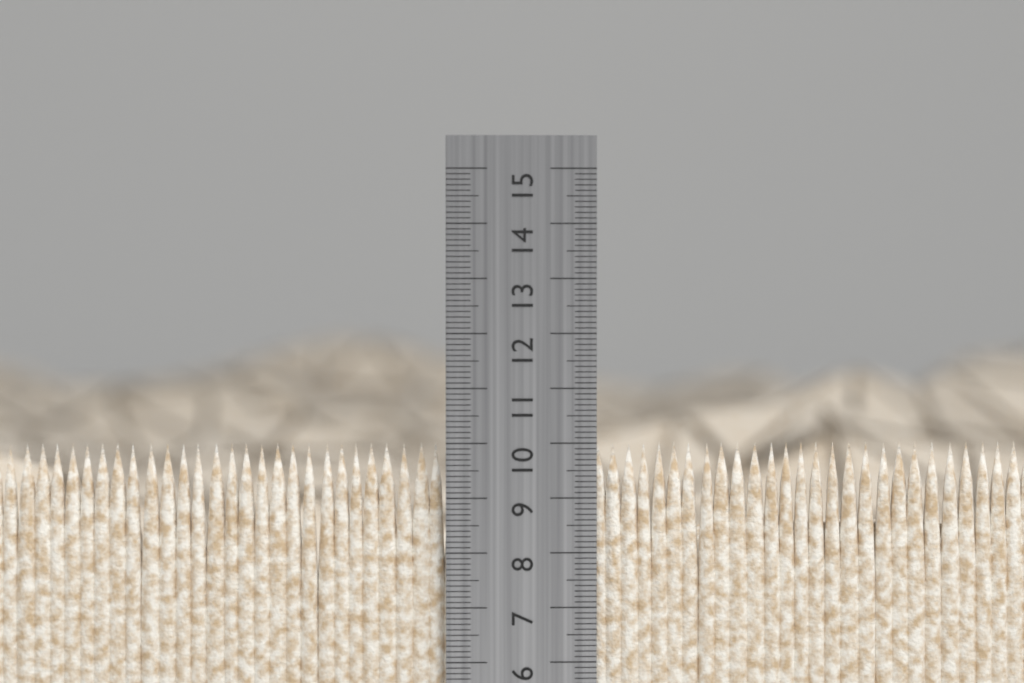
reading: 10.0 cm
